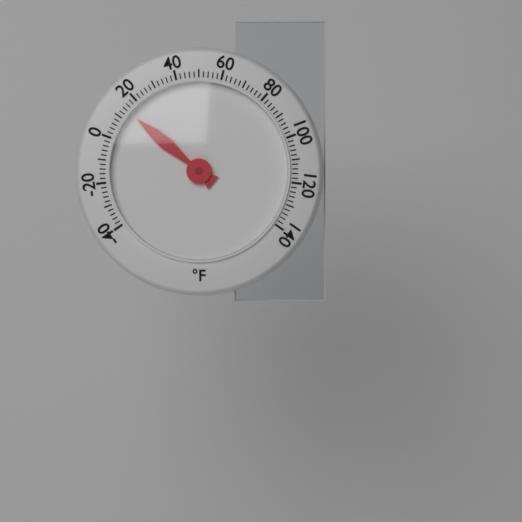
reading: 14 °F
